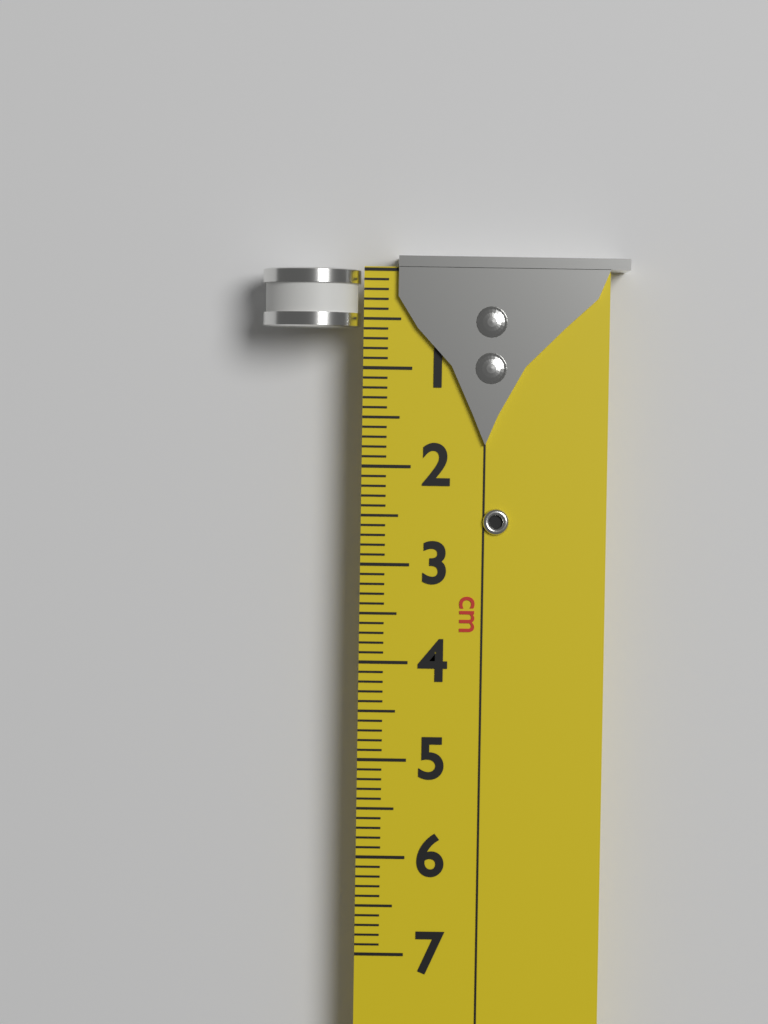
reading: 0.6 cm
